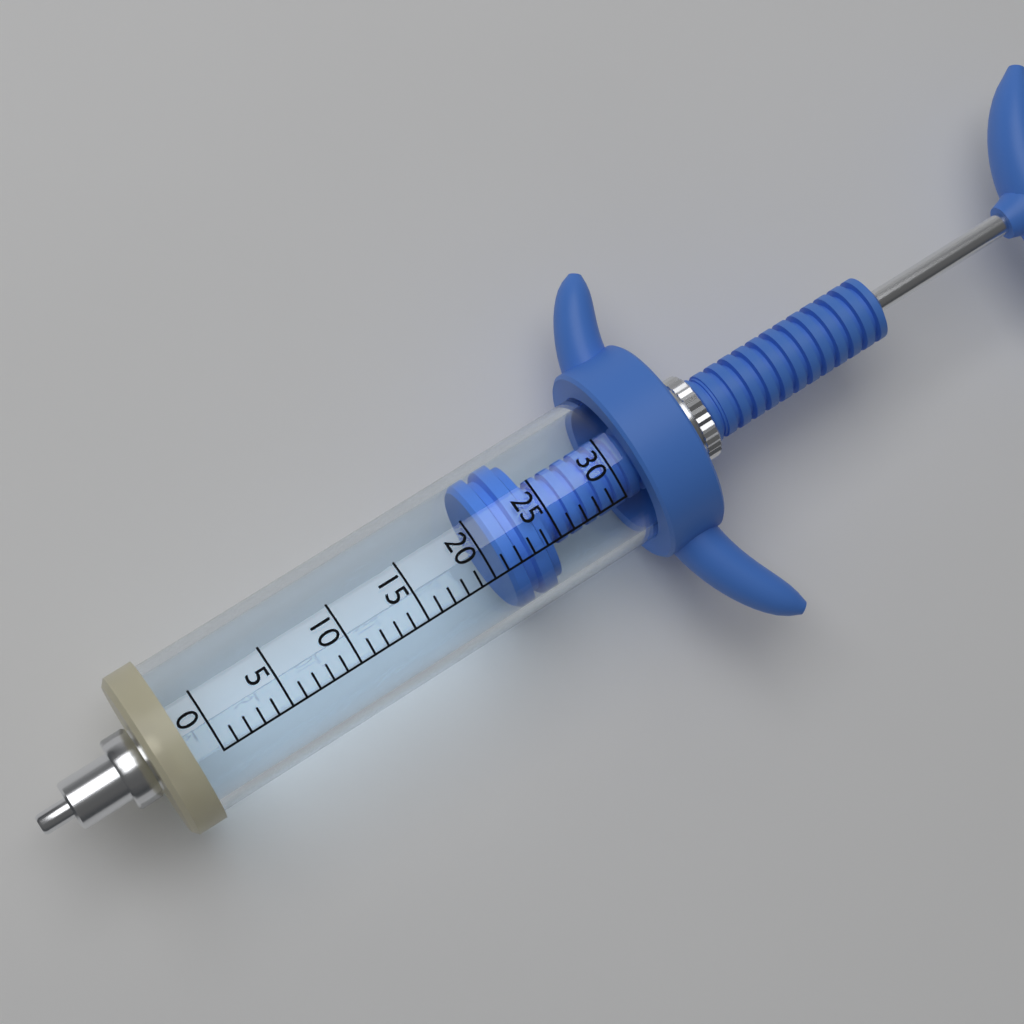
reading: 21 (no unit)
